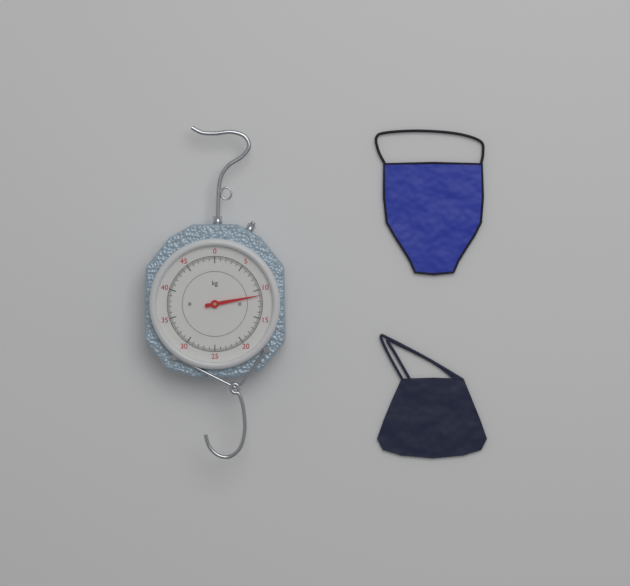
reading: 11.0 kg
